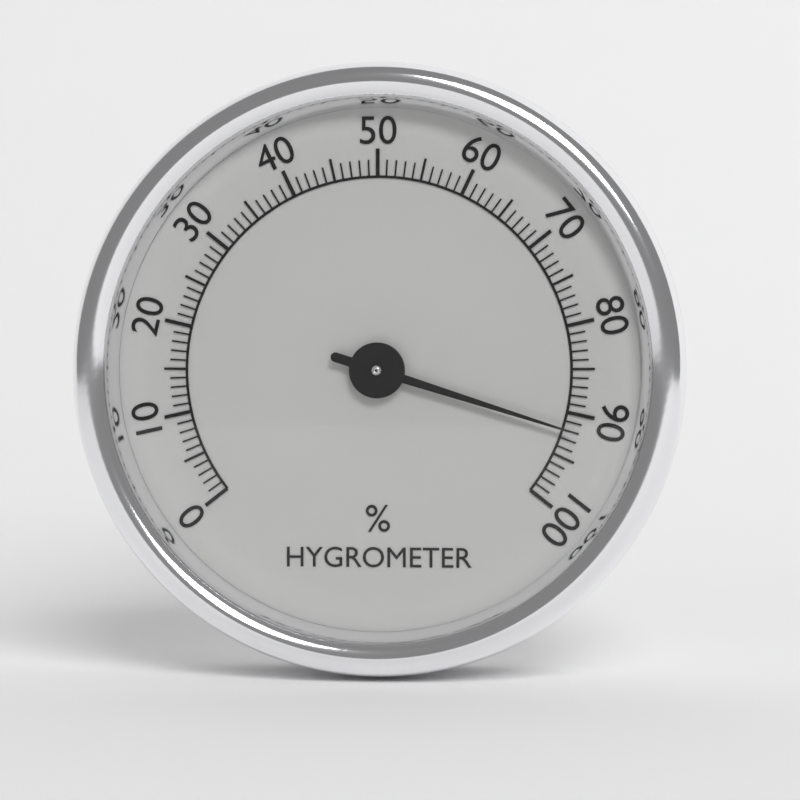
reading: 92 %
